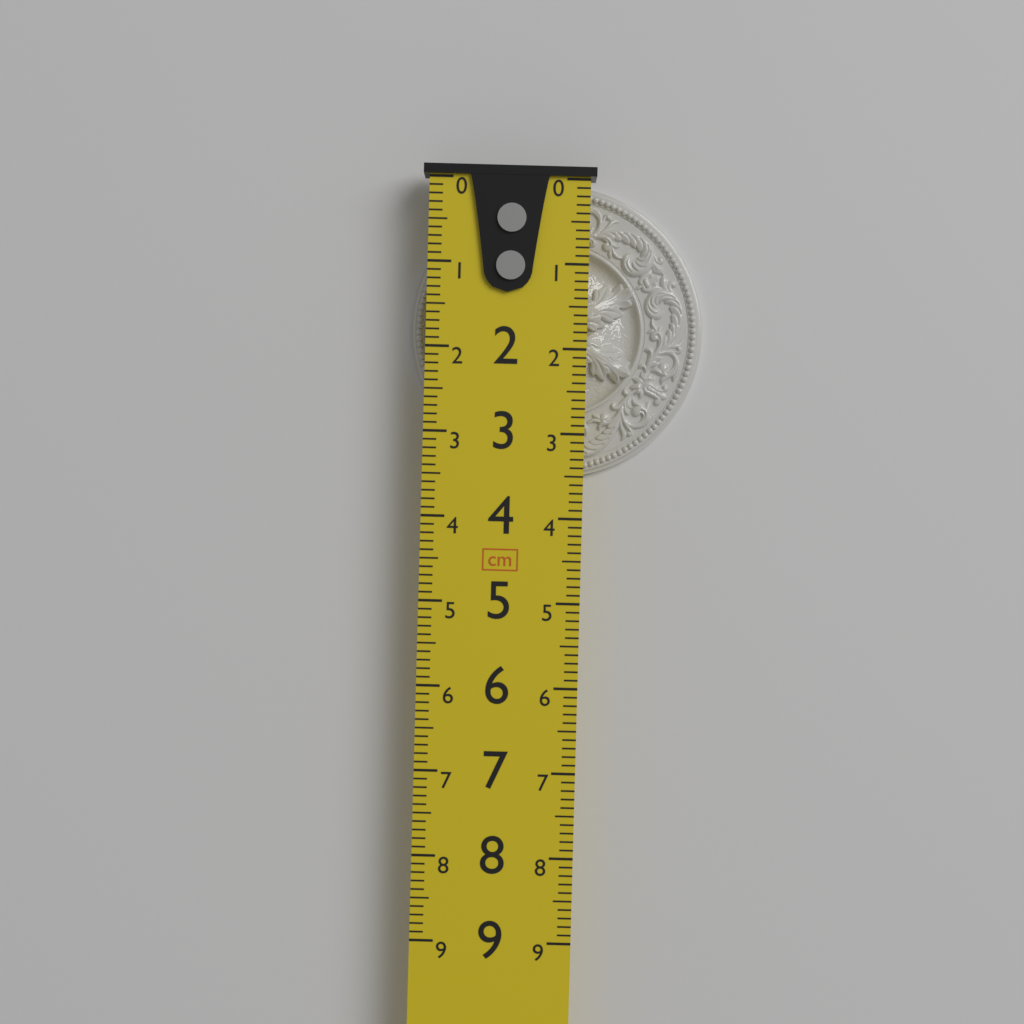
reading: 3.5 cm
